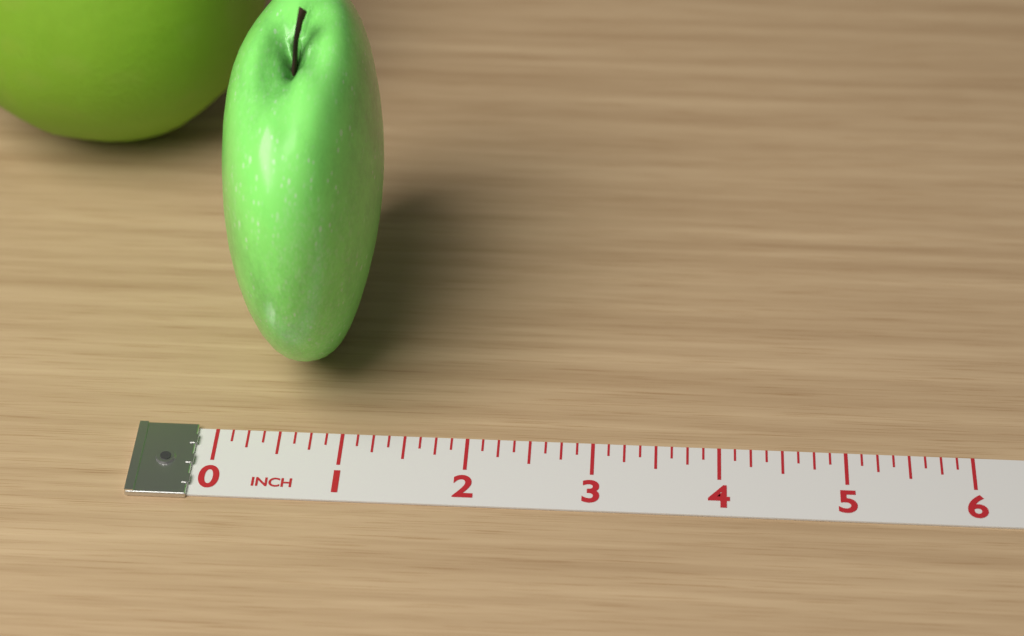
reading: 1.250 inch
